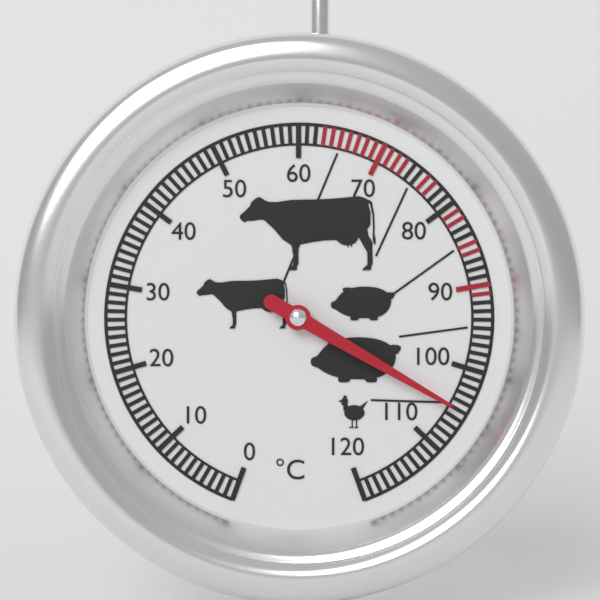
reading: 105 °C
